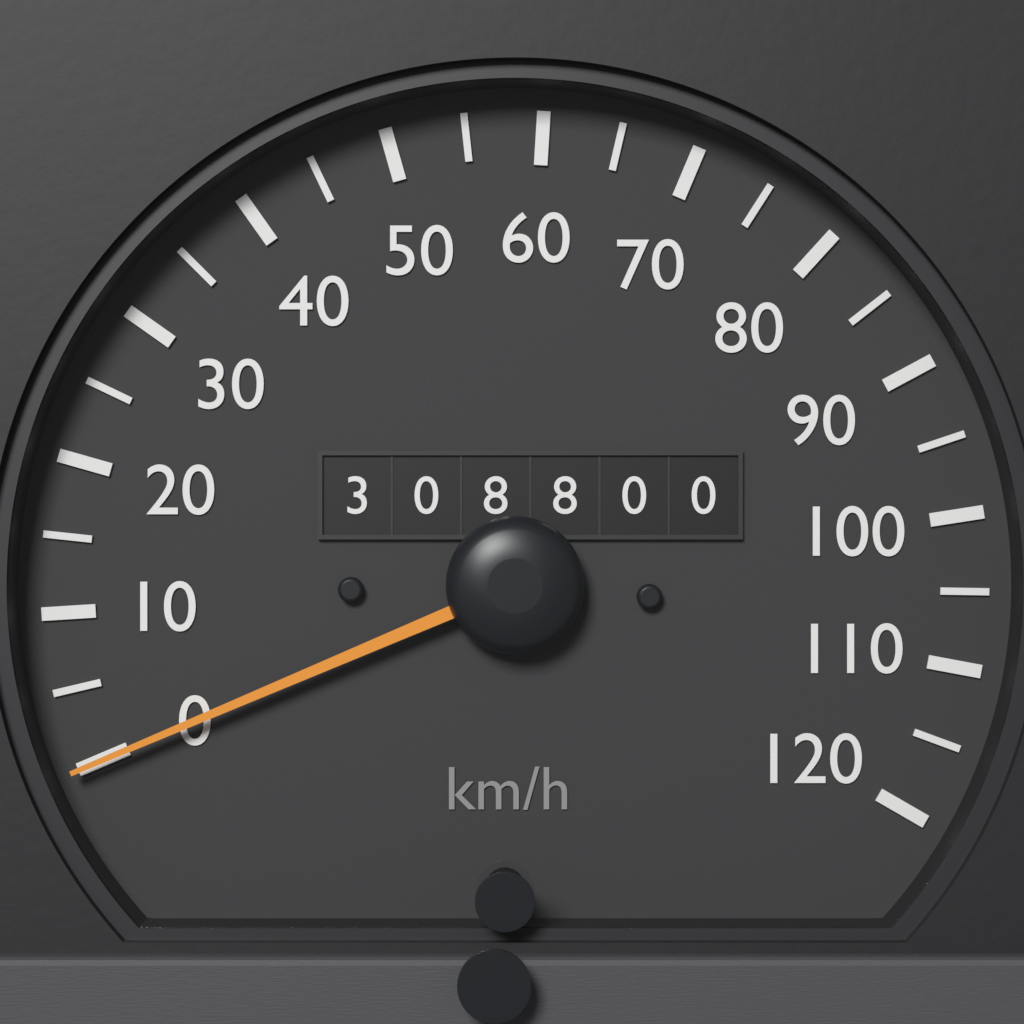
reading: 0 km/h
